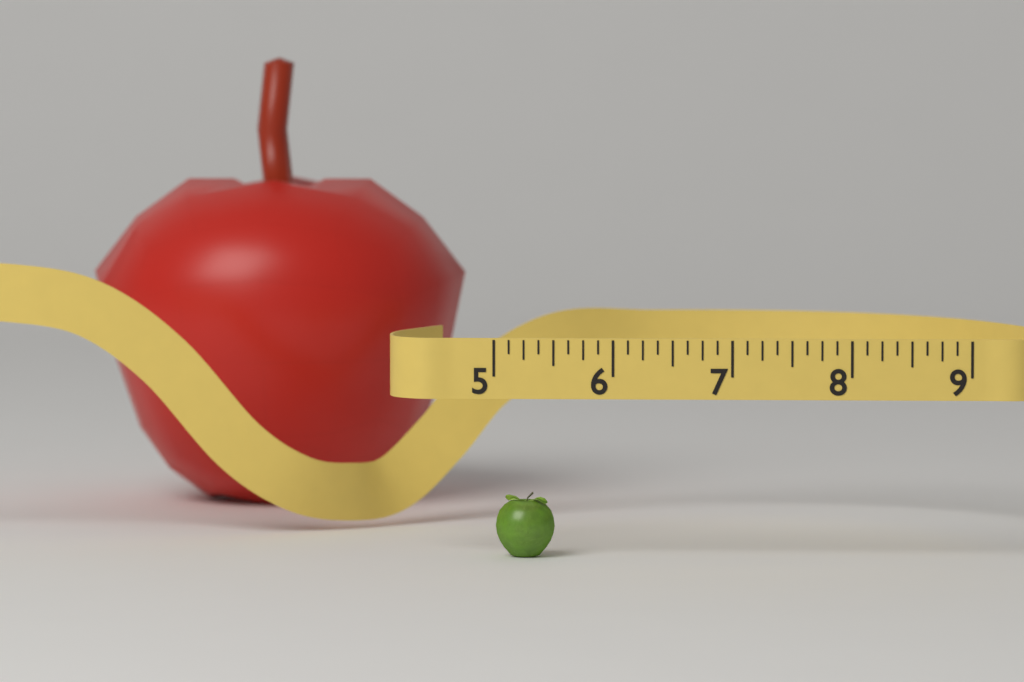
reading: 5.500 (no unit)
